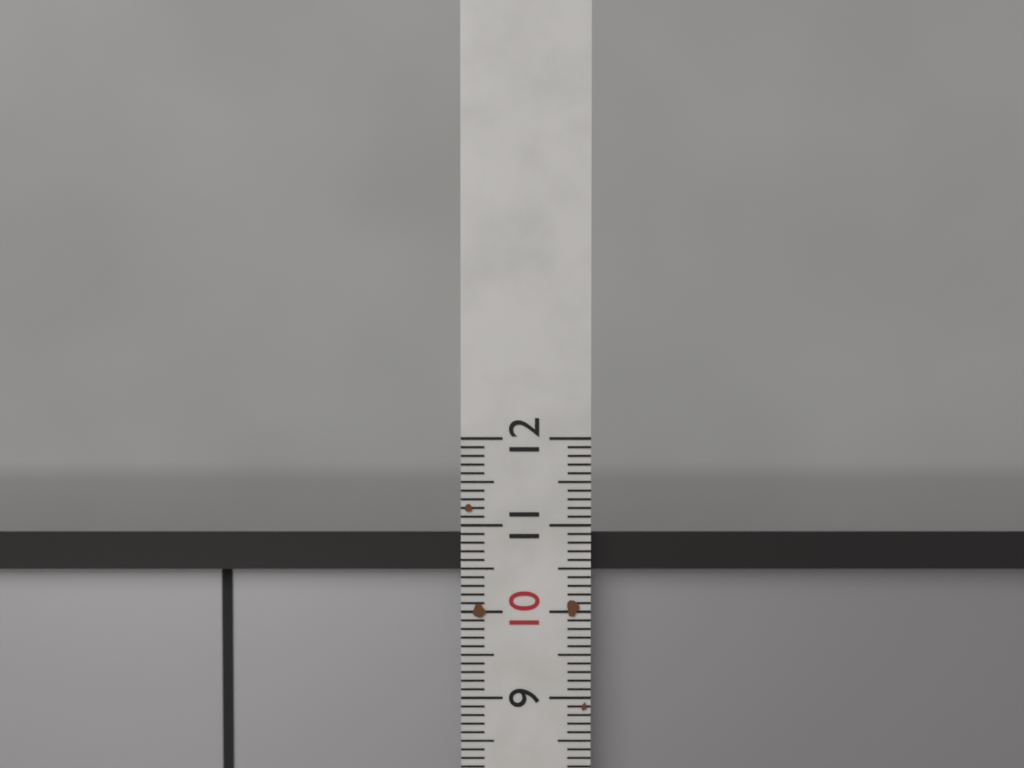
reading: 10.9 (no unit)
